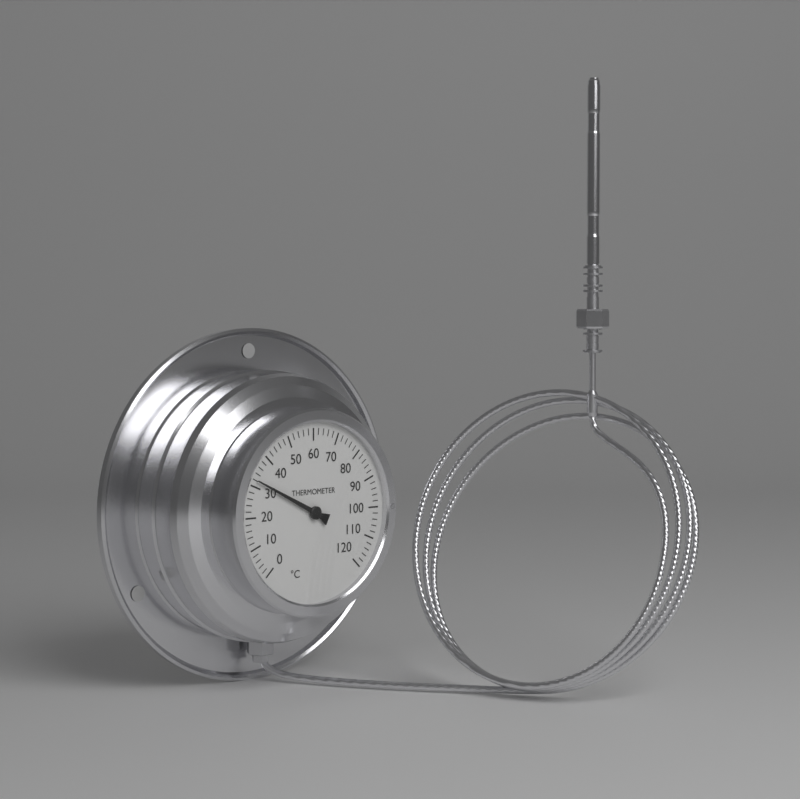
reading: 32 °C
